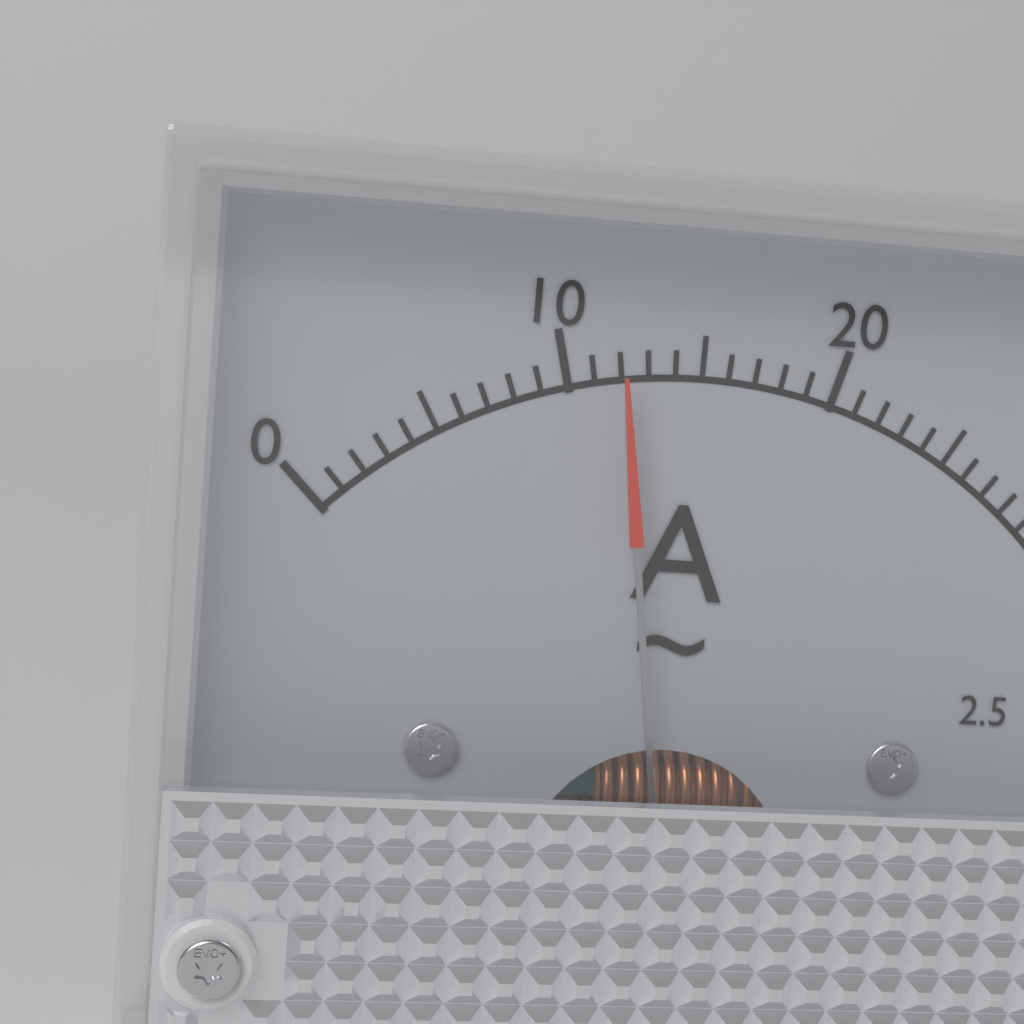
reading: 12 A
